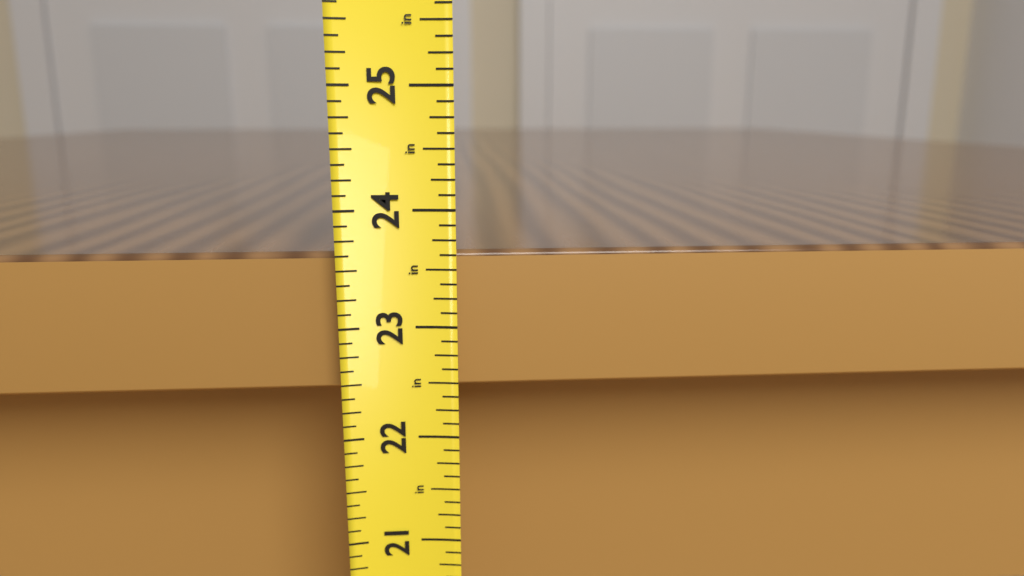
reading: 23.625 in
